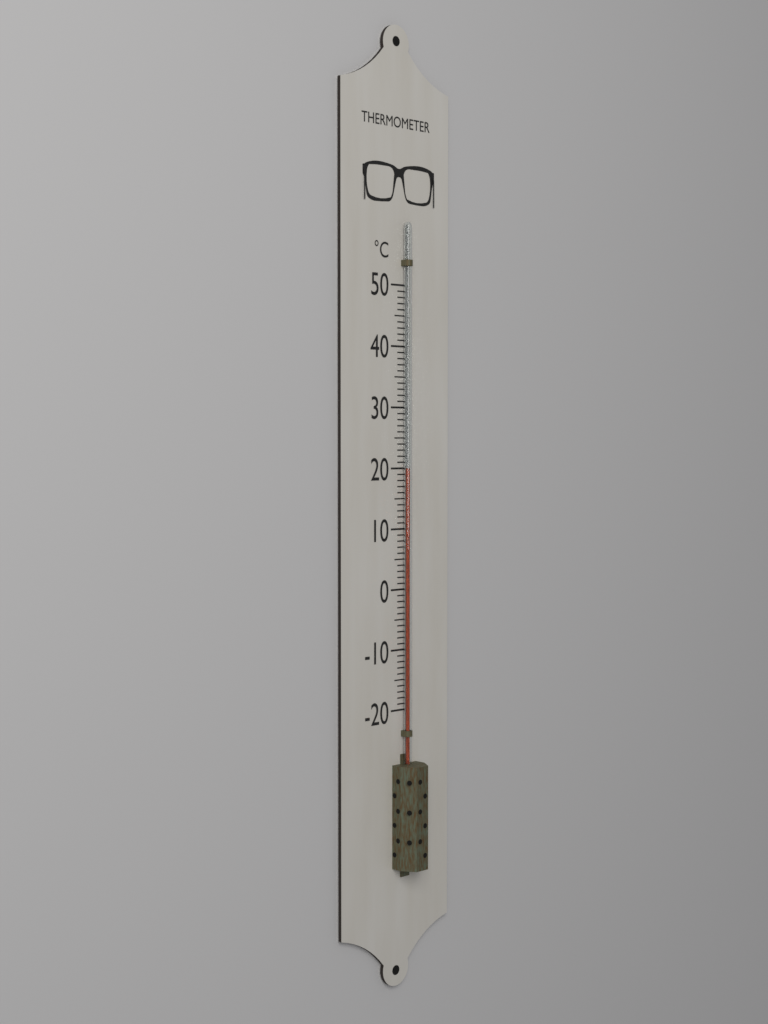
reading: 20 °C
